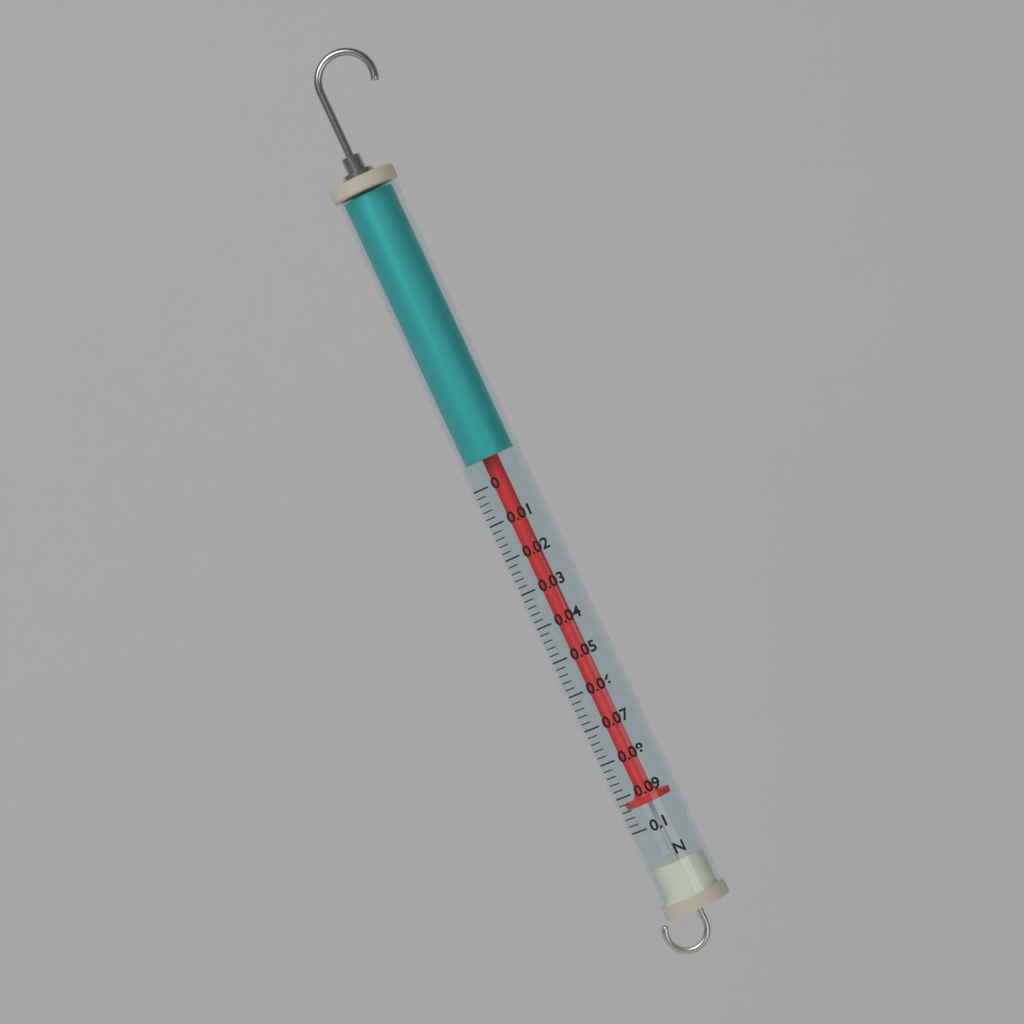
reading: 0.094 N
